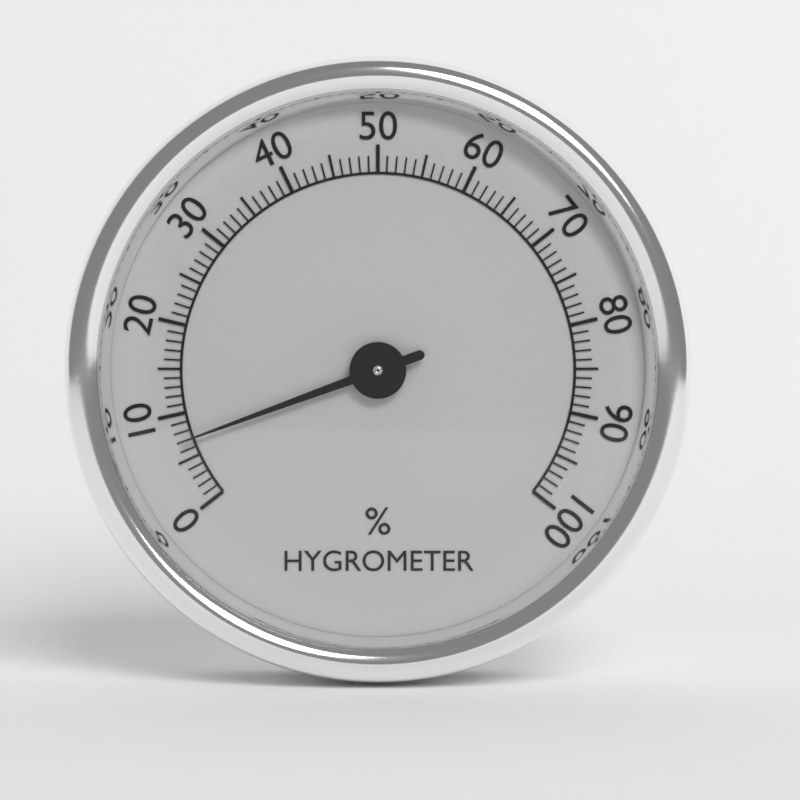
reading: 7 %
